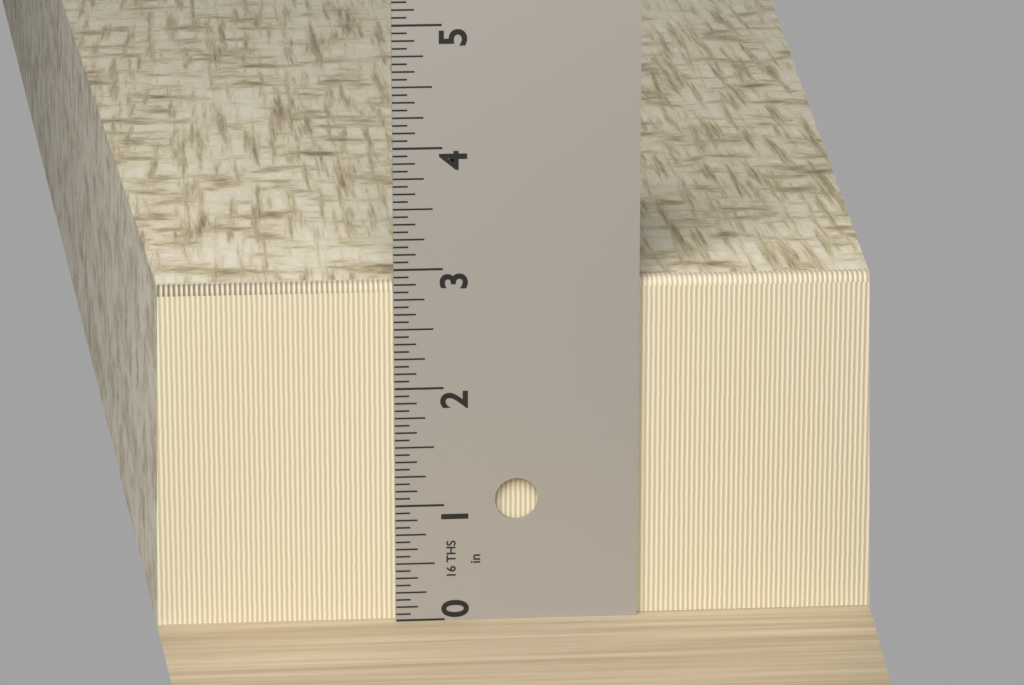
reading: 2.8750 in
